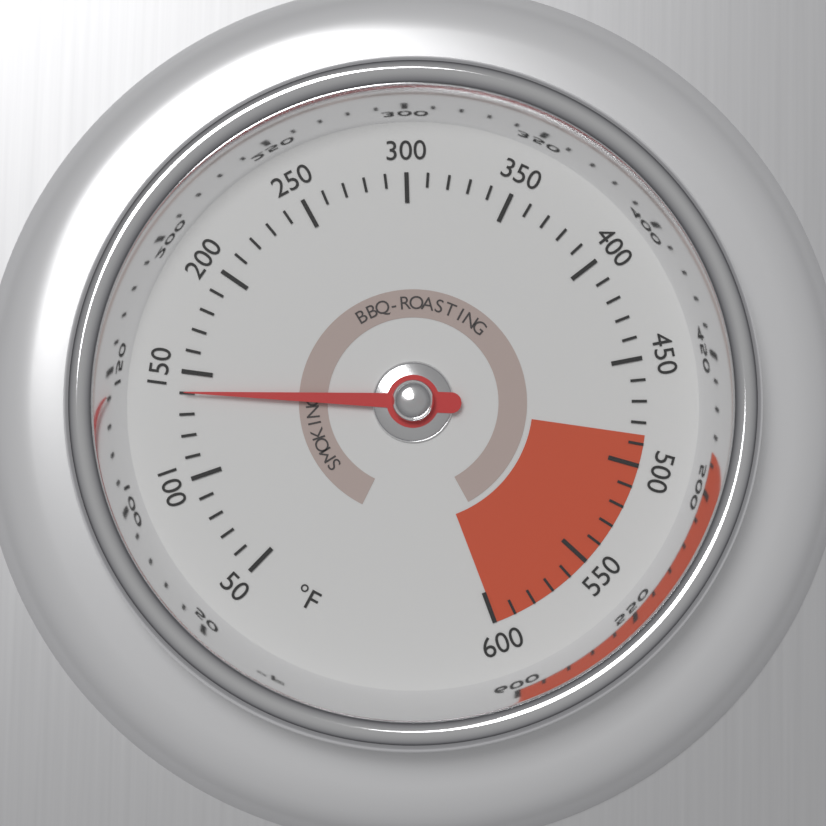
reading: 140 °F
